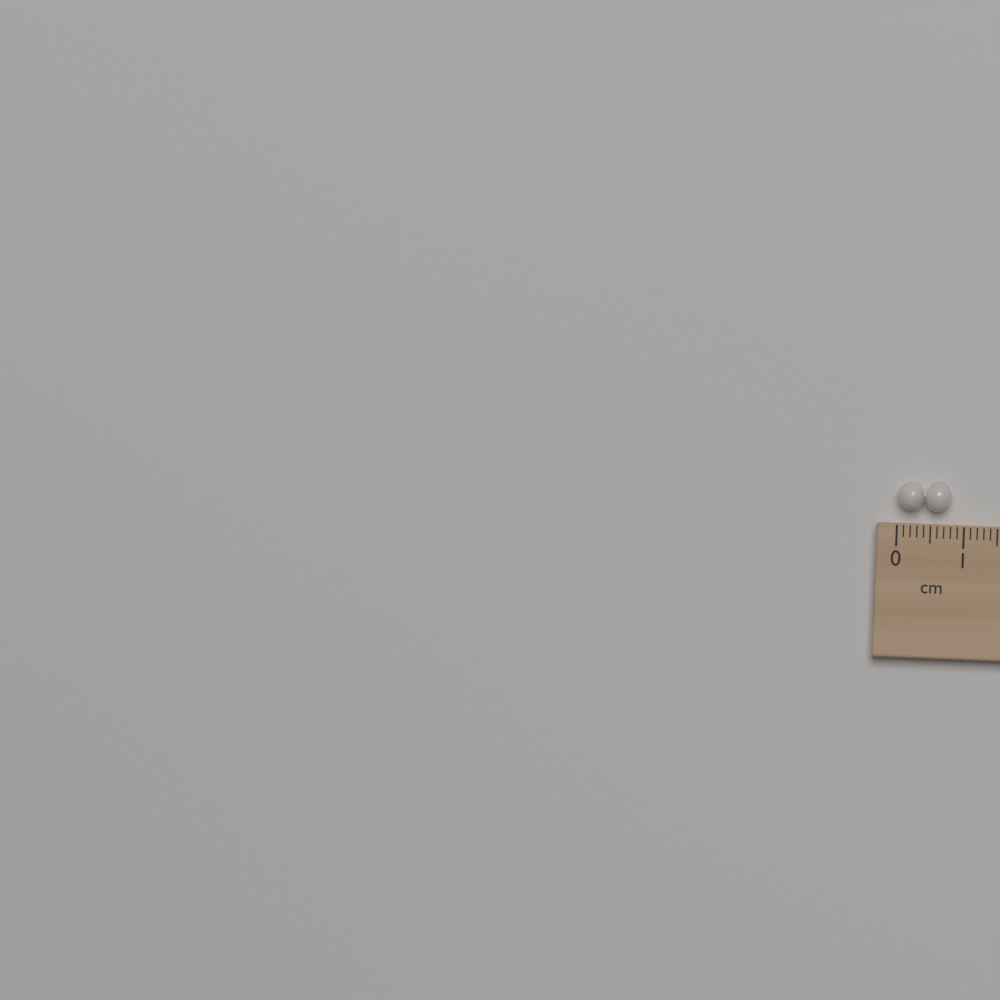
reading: 0.8 cm
